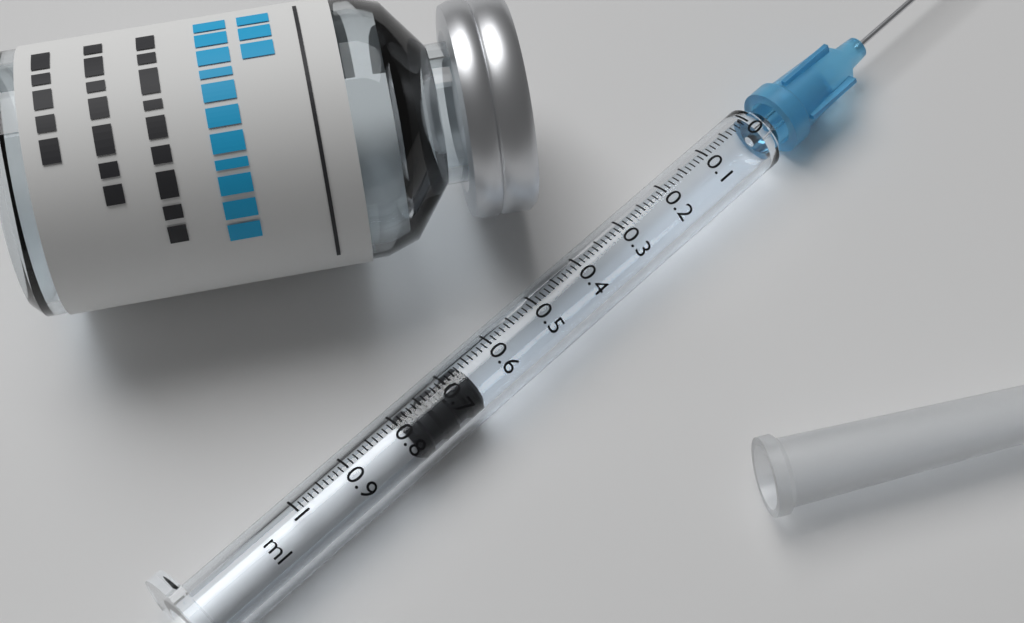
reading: 0.66 ml
